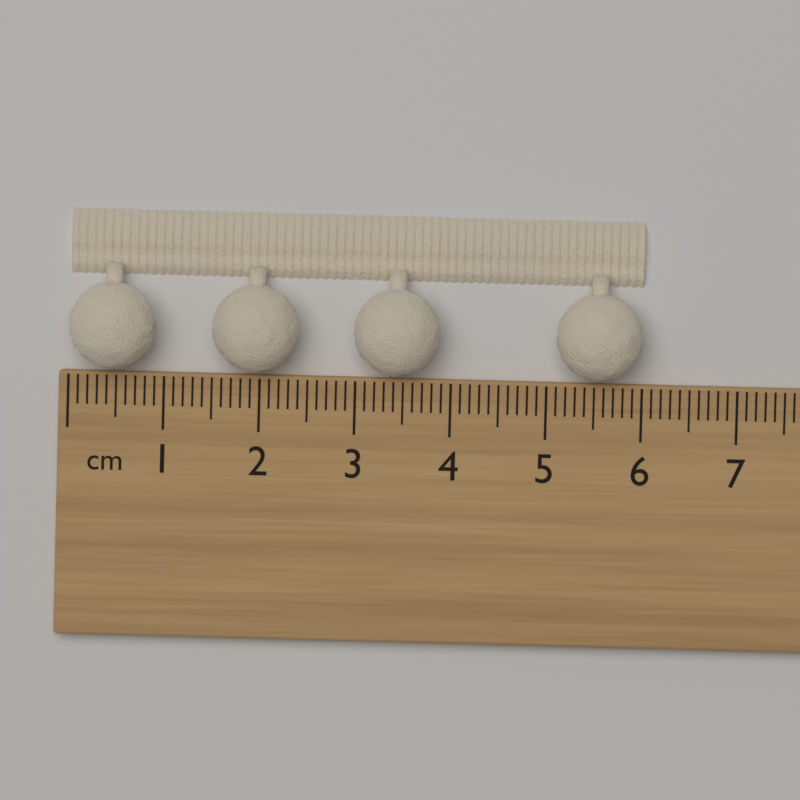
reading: 6.0 cm
